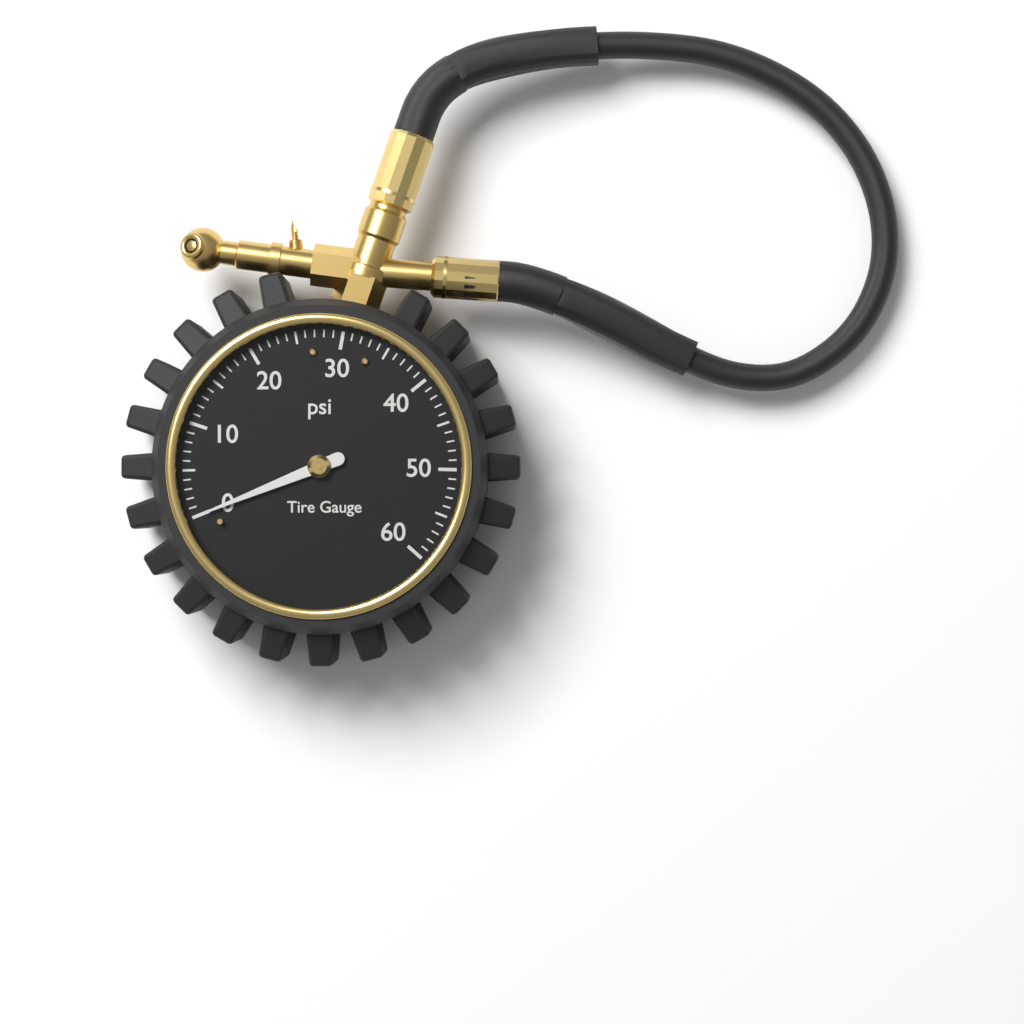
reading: 0 psi
